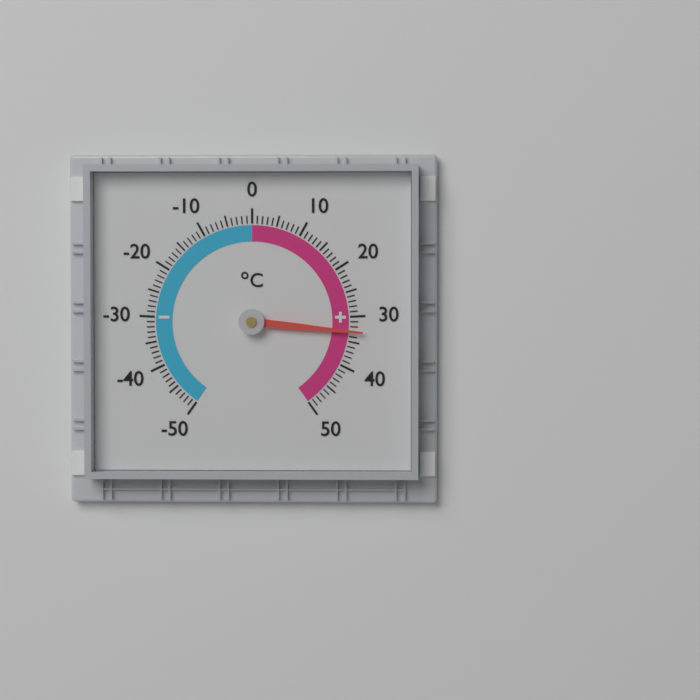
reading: 33 °C
